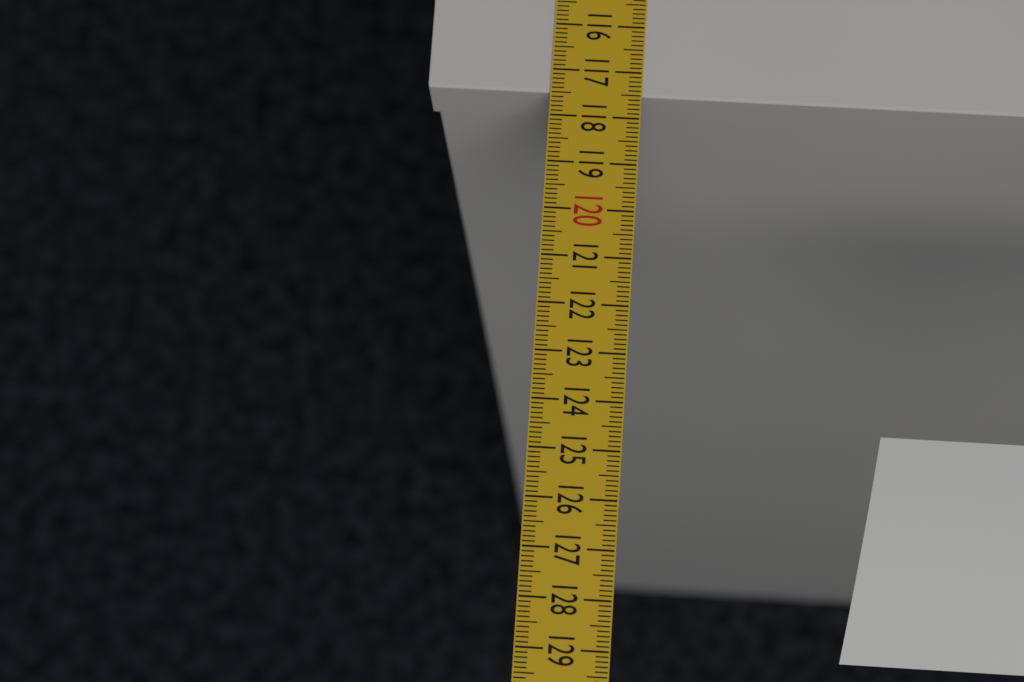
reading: 117.5 cm
